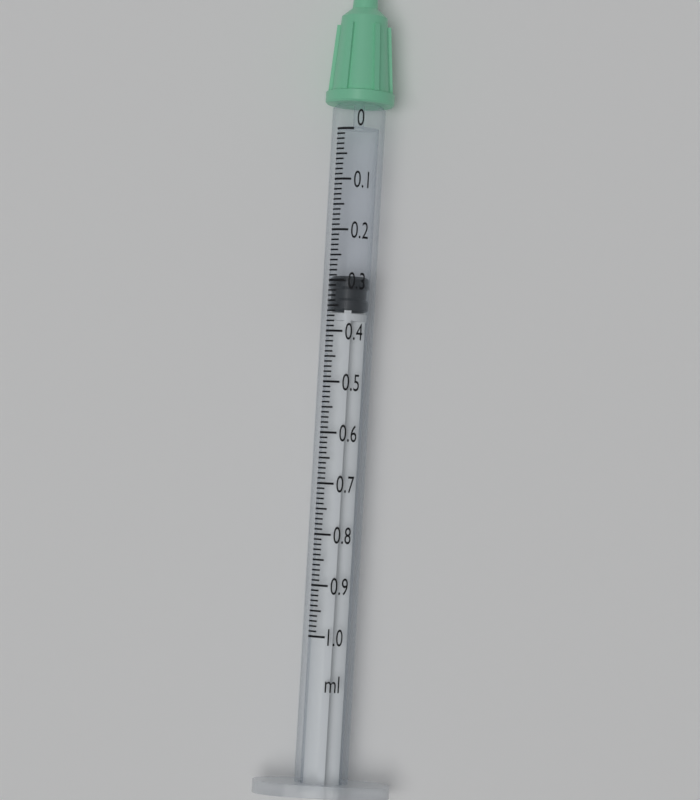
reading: 0.29 ml
